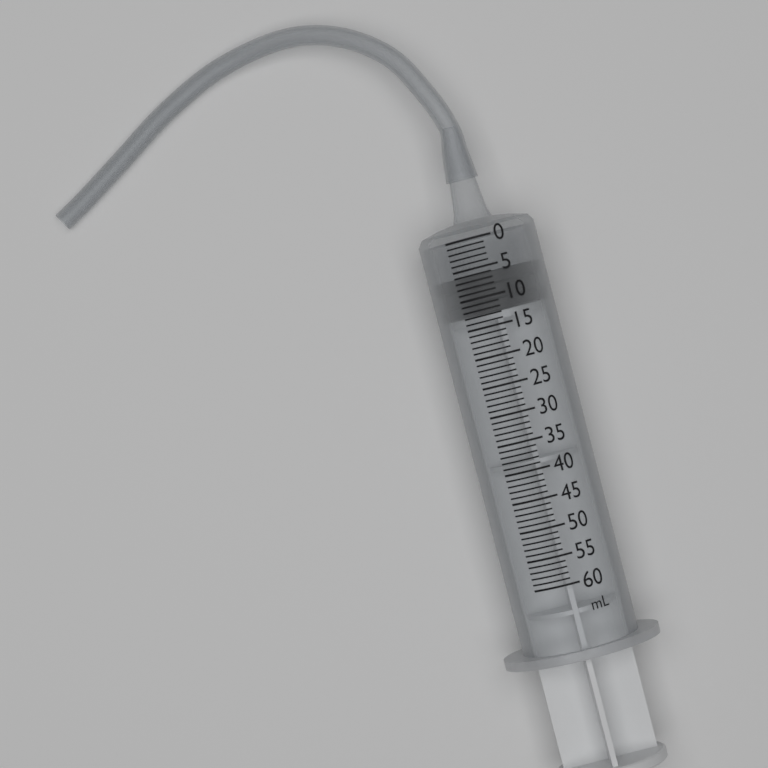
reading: 6 ml
